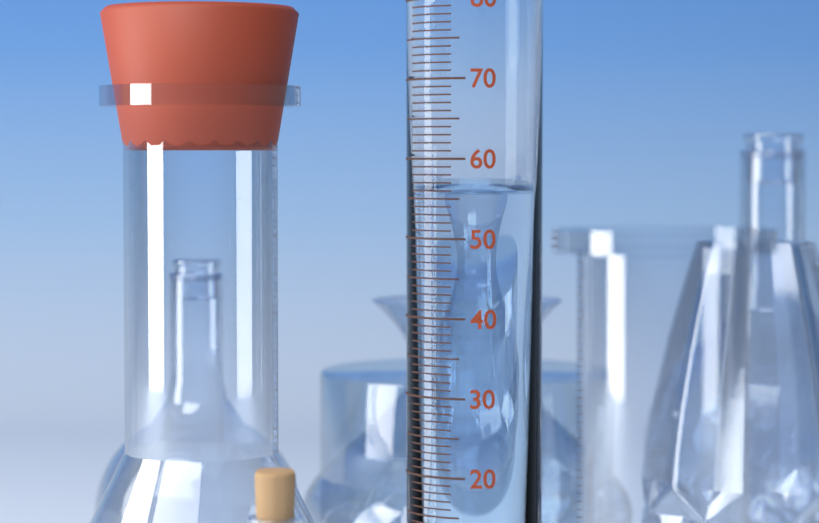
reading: 56 ml
